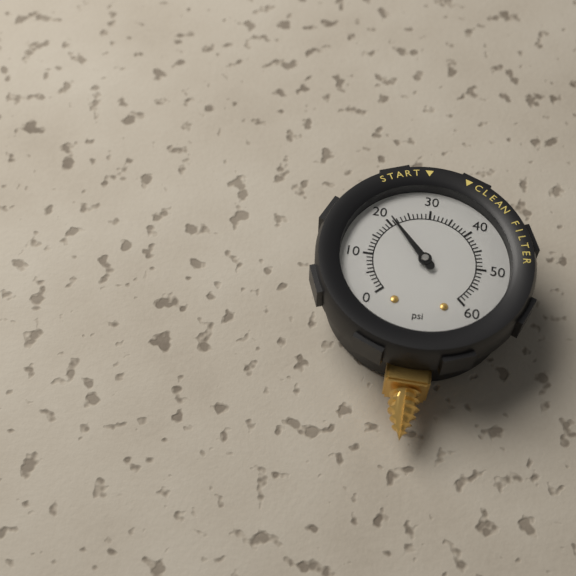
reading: 21 psi
